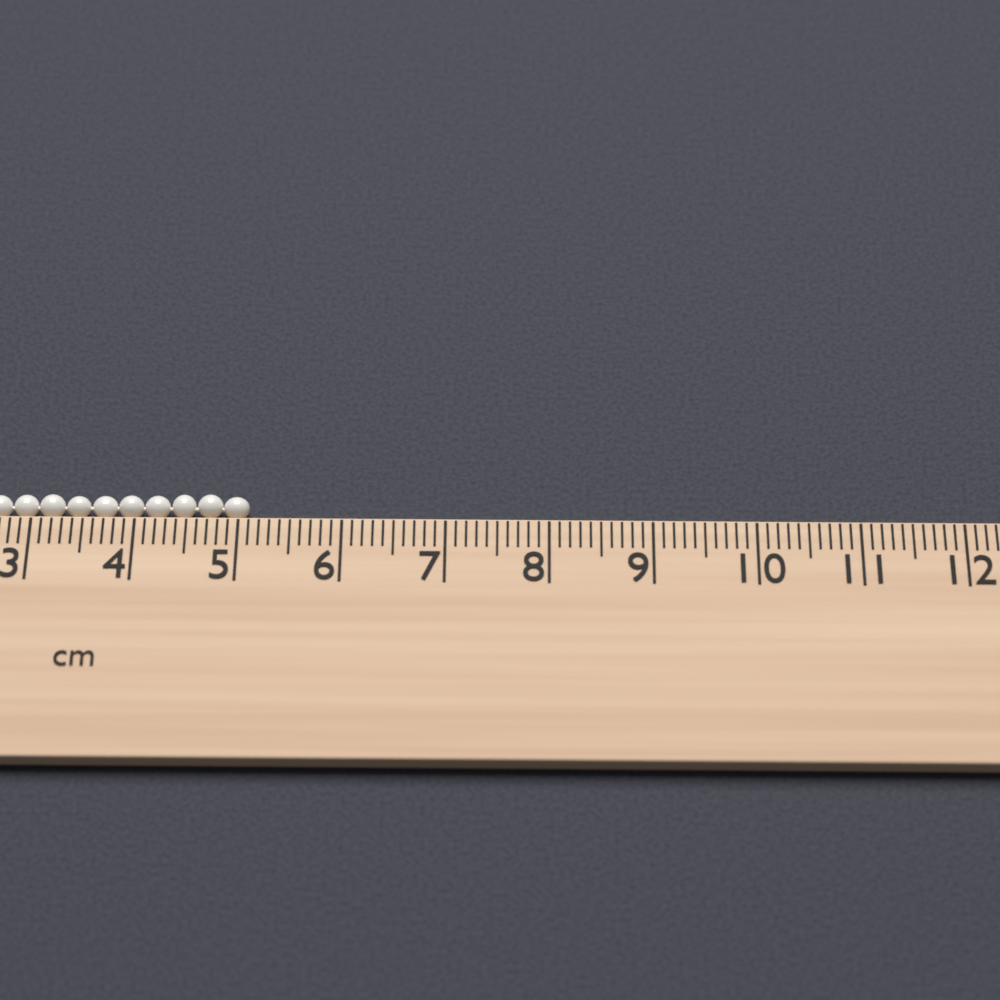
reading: 5.1 cm
